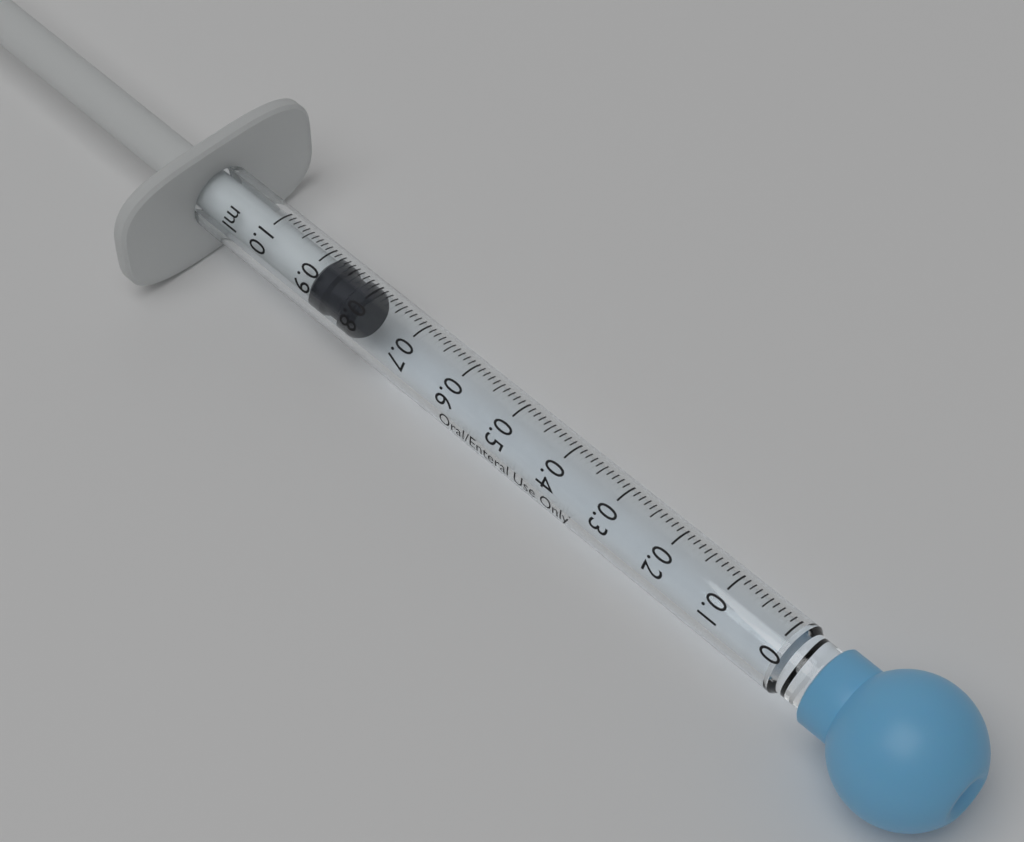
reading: 0.80 ml
